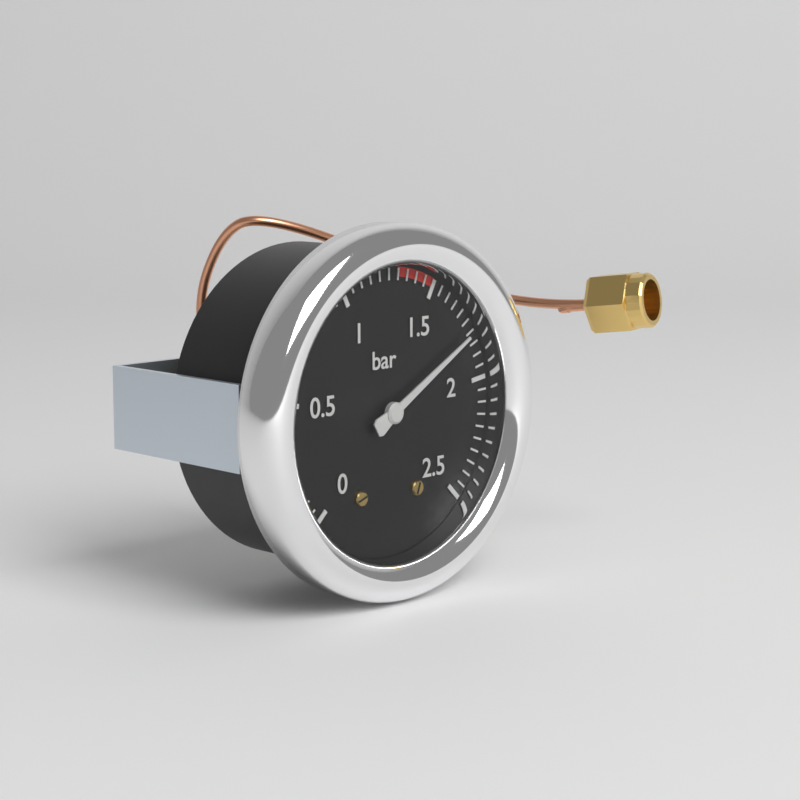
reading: 1.80 bar
